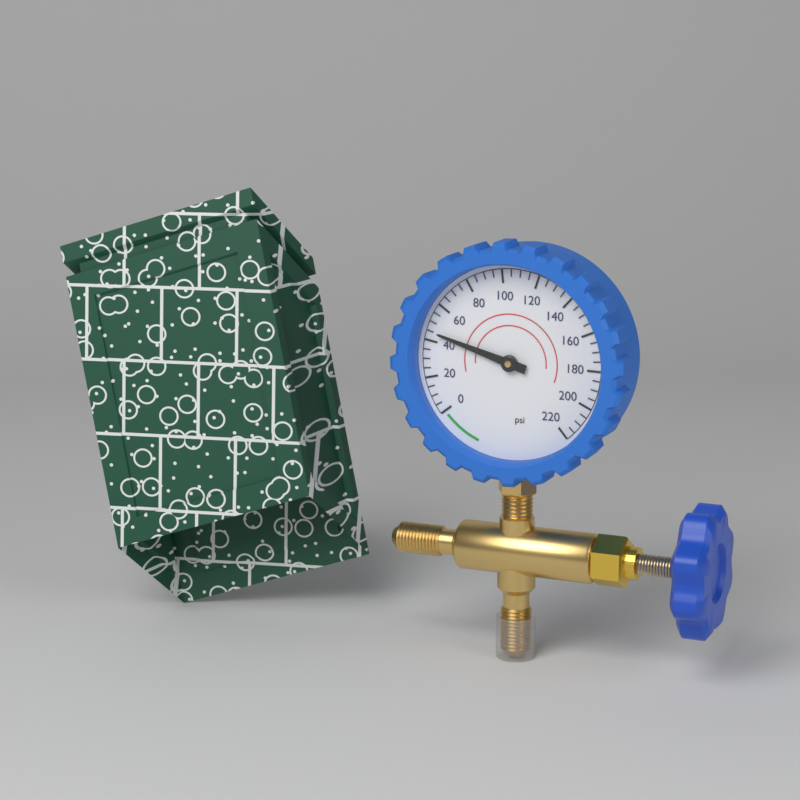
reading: 45 psi
